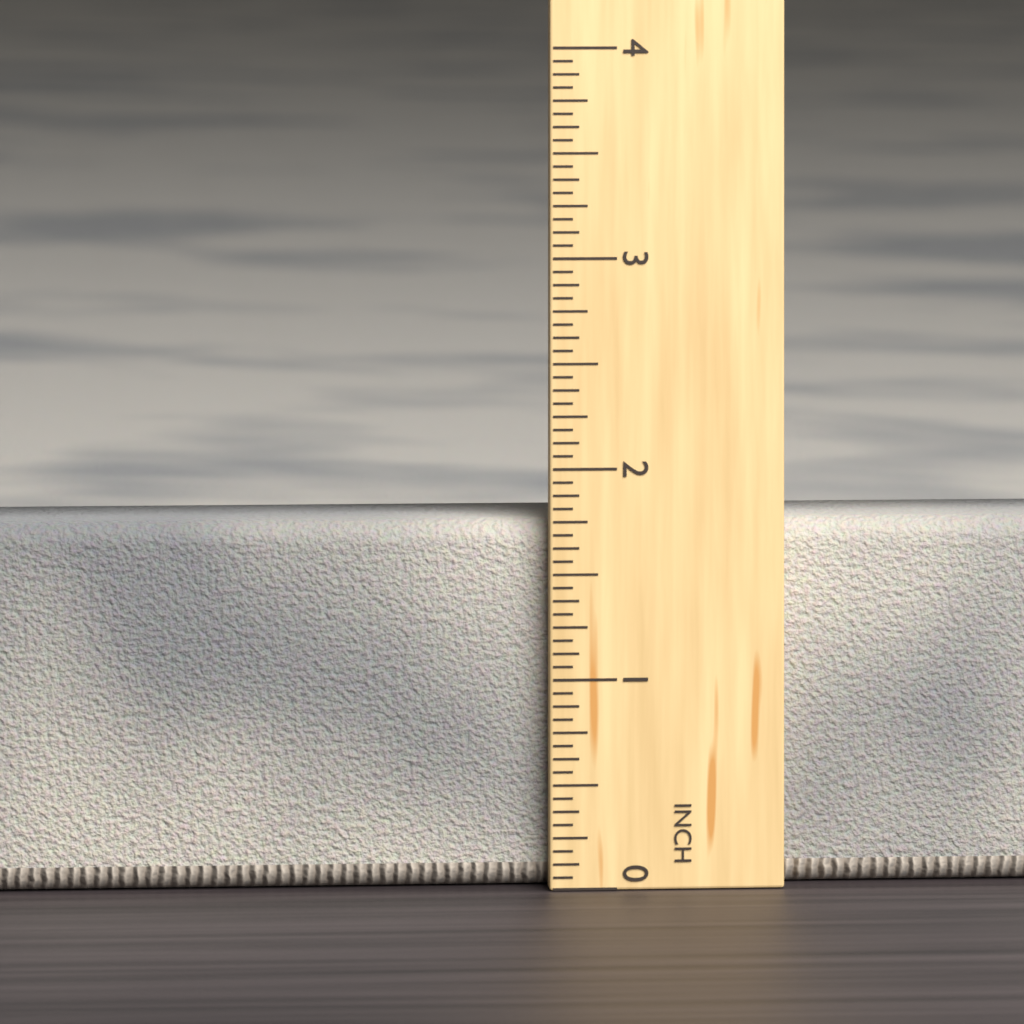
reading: 1.7500 in
